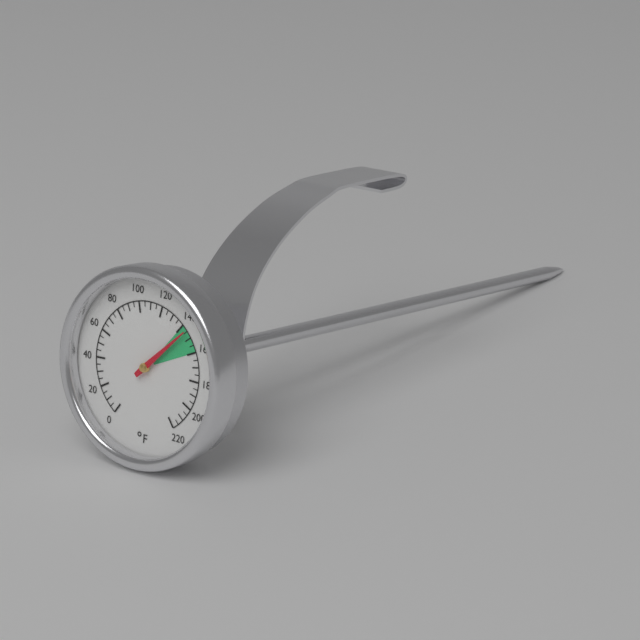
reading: 145 °F
